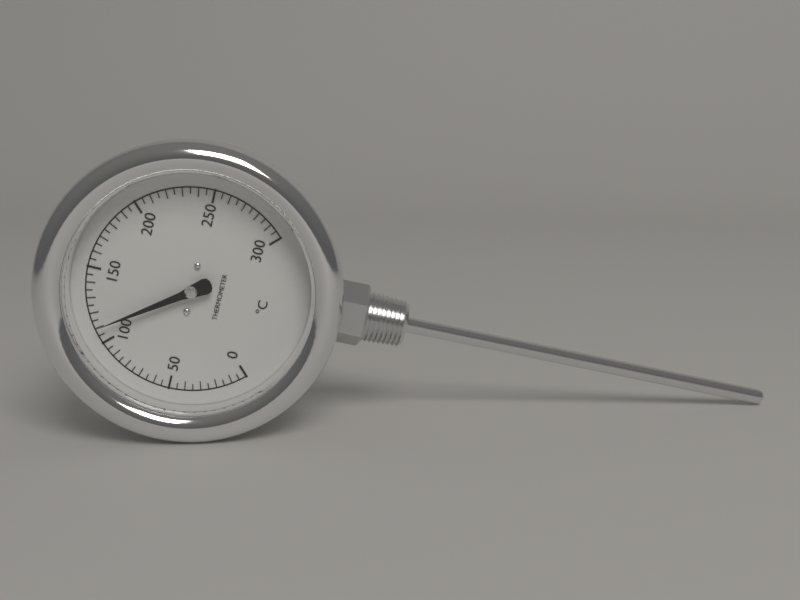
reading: 110 °C
